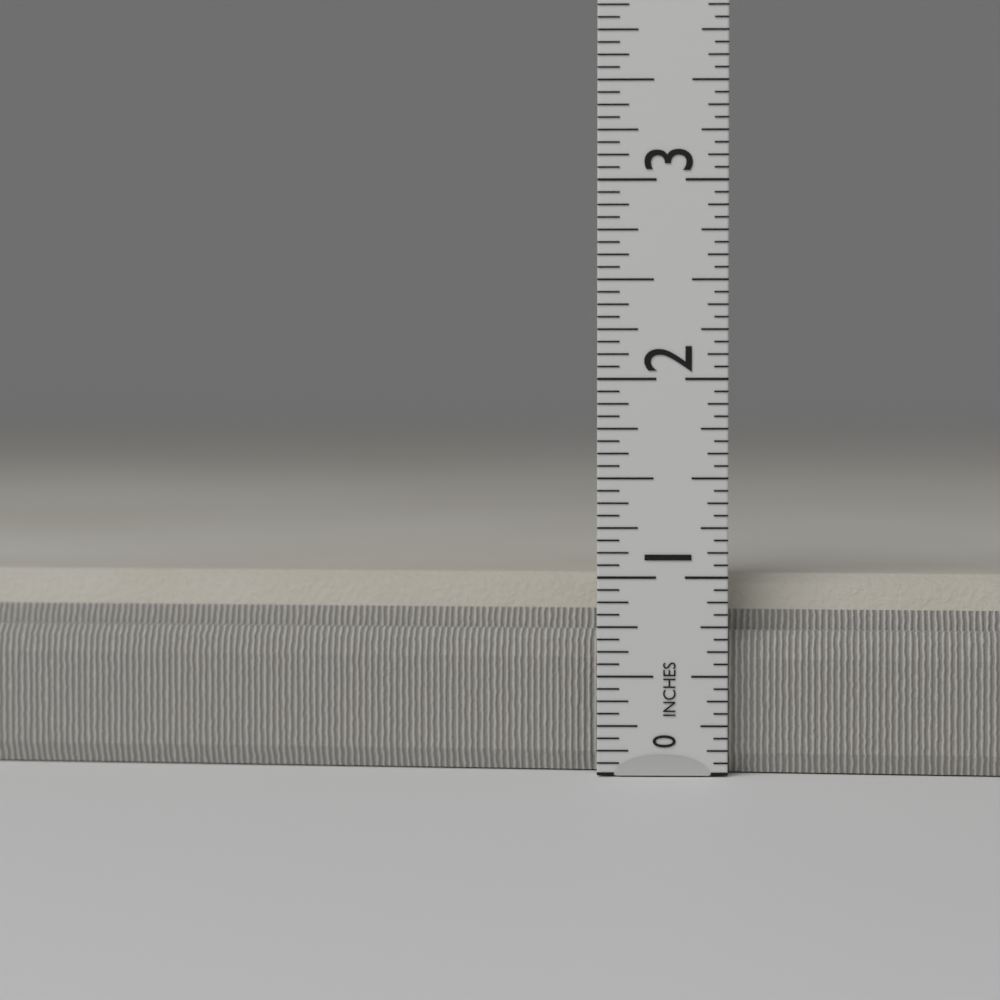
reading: 1.0000 in
